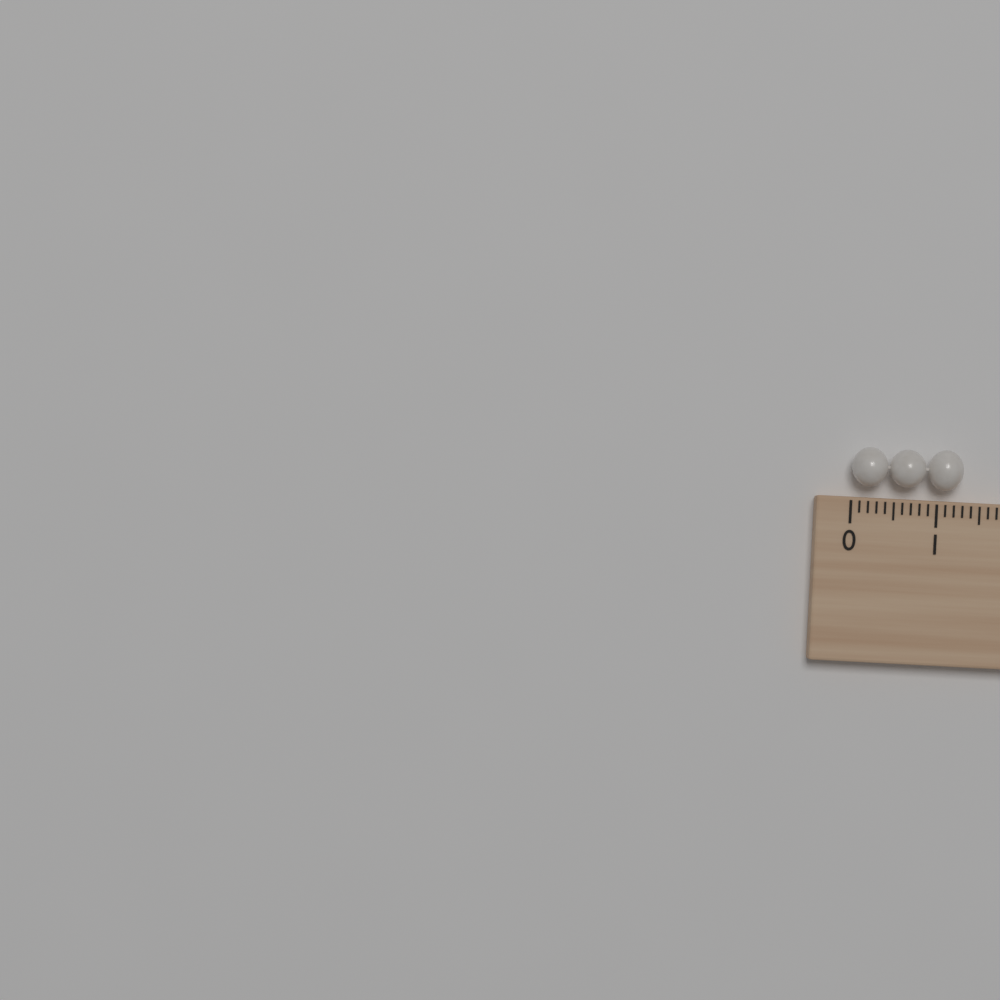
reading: 1.3 cm
